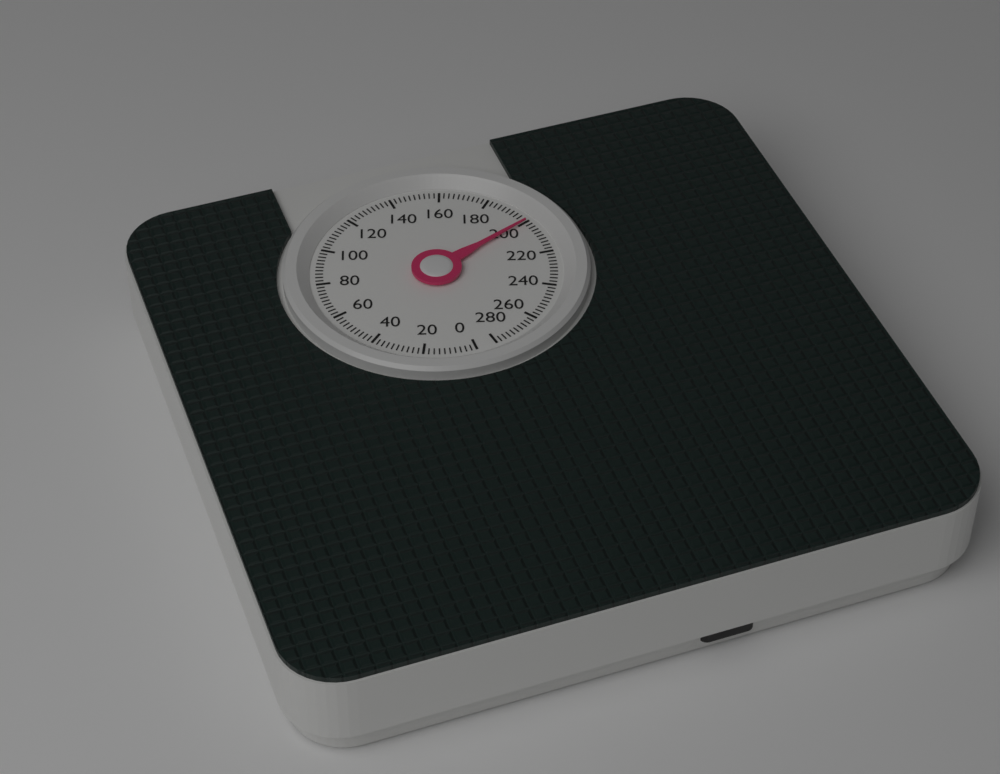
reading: 200 (no unit)
